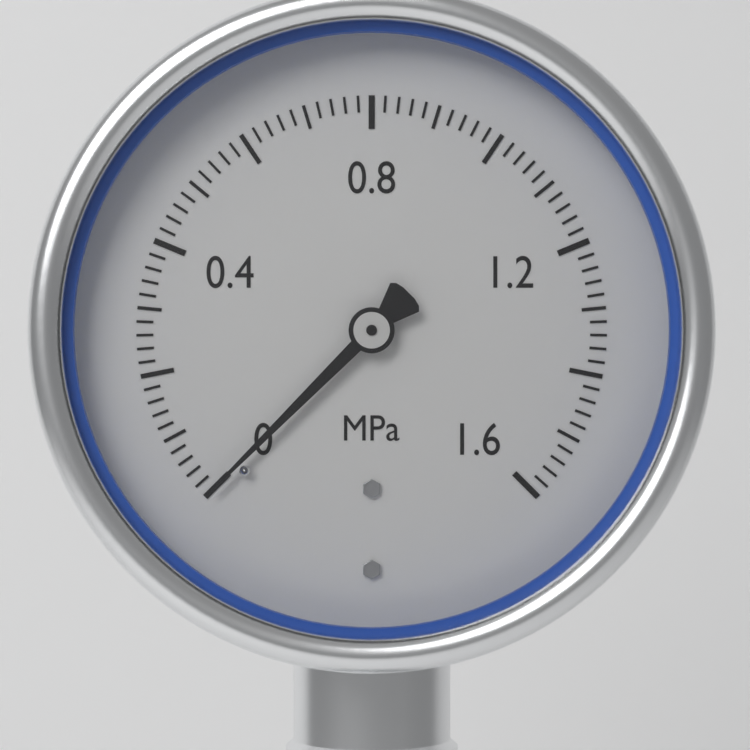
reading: 0.00 MPa
